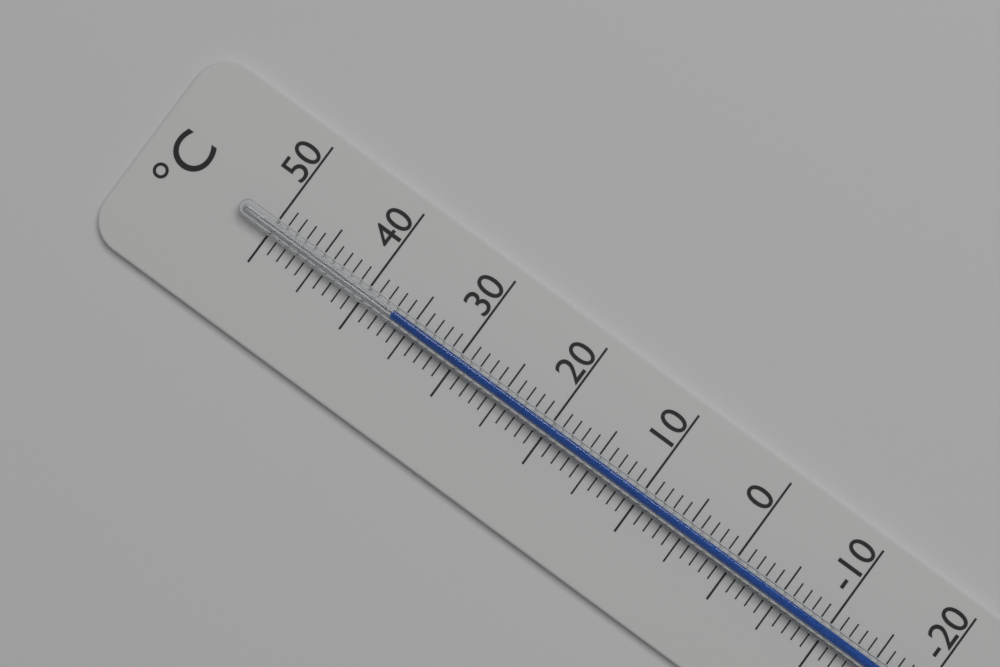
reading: 37 °C
